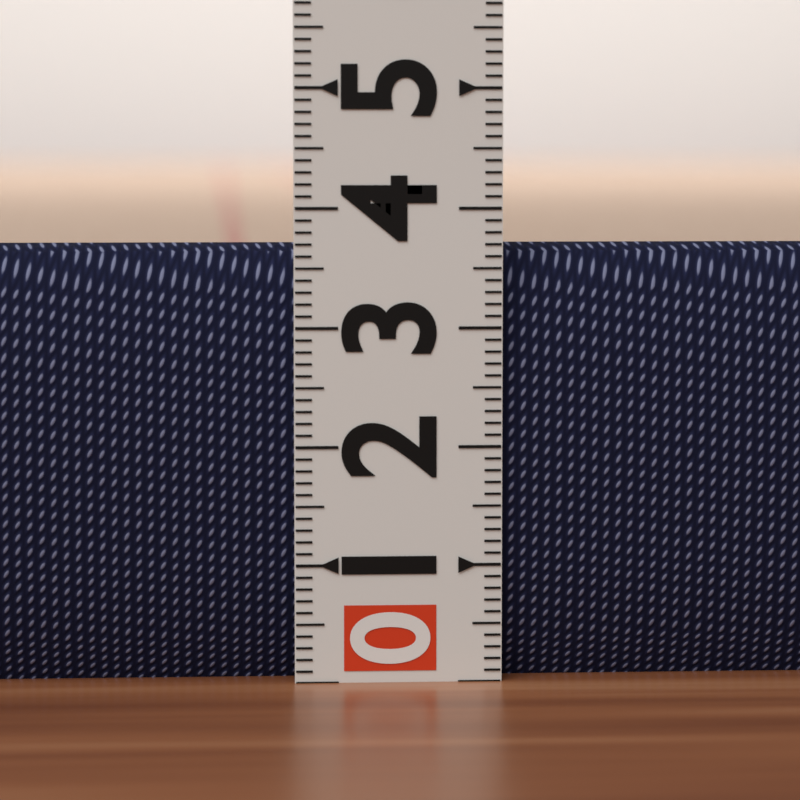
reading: 3.7 (no unit)
